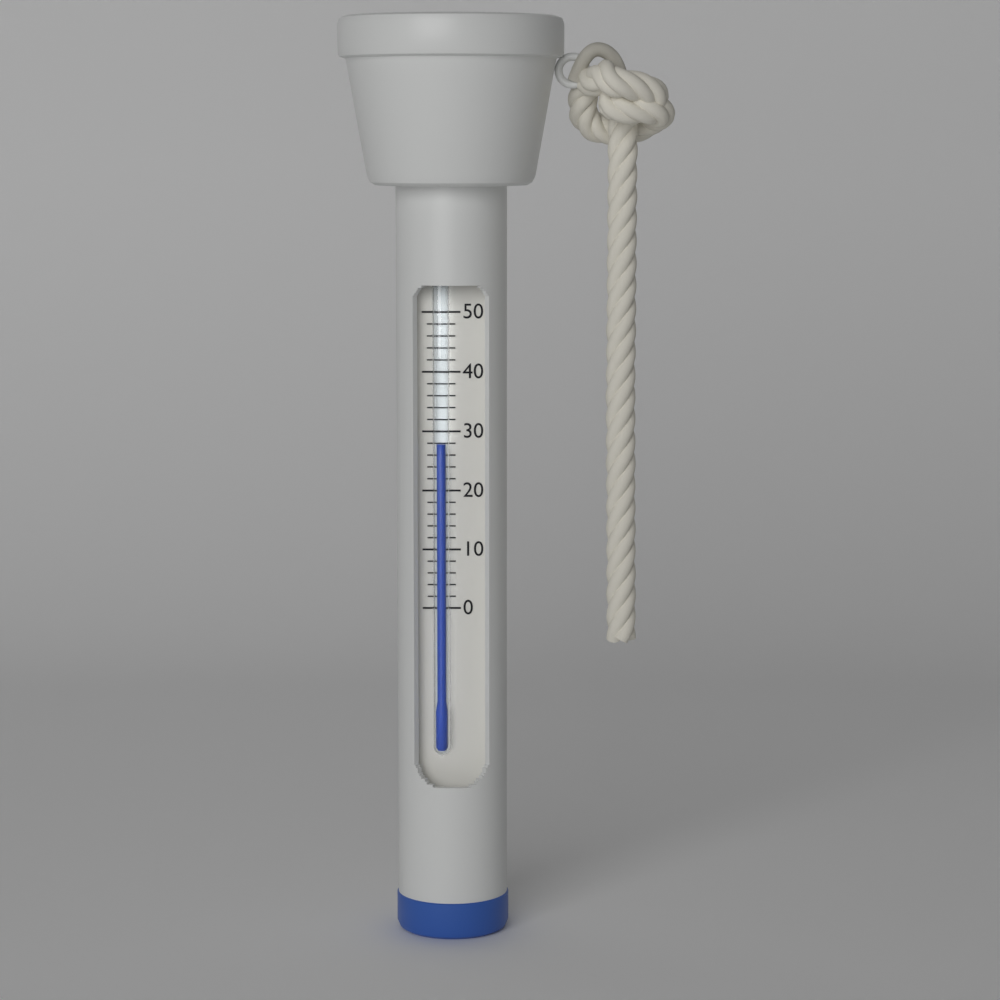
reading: 28 (no unit)
